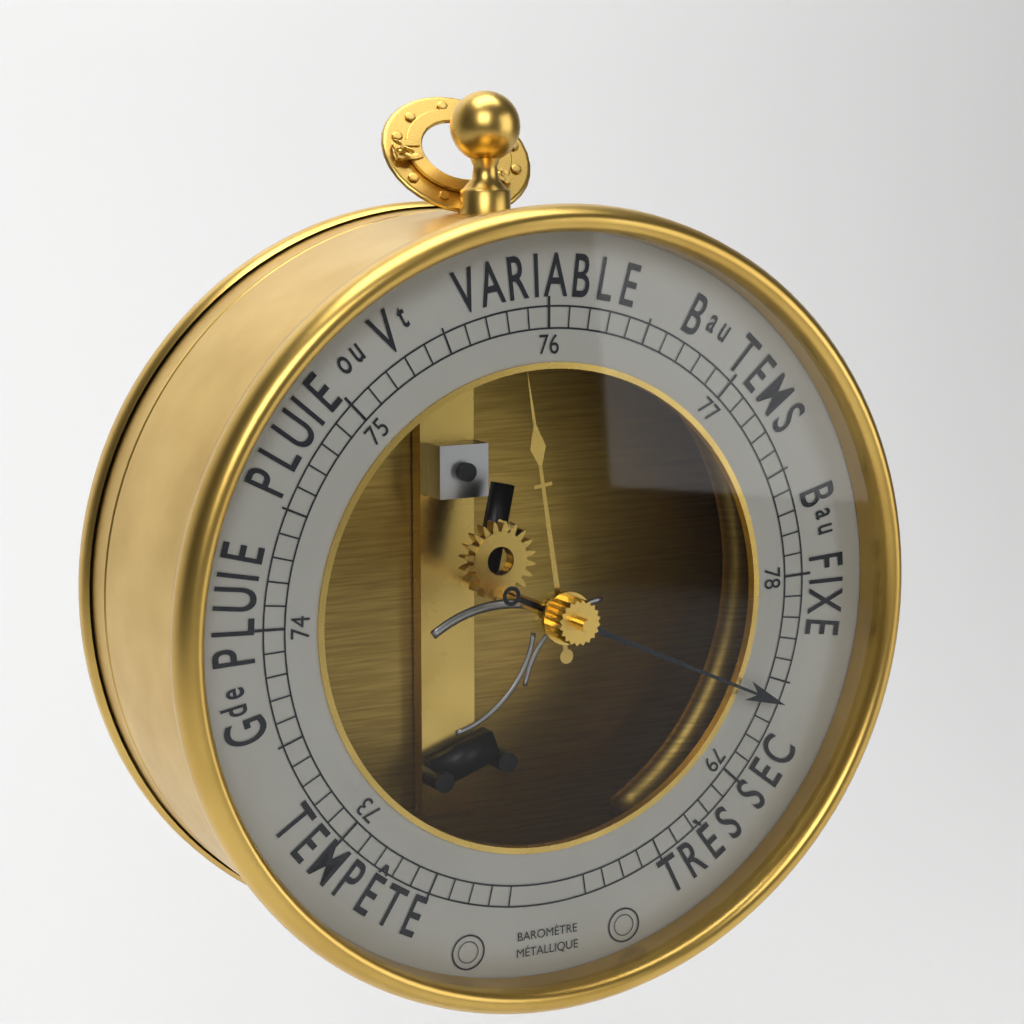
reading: 78.6 (no unit)
